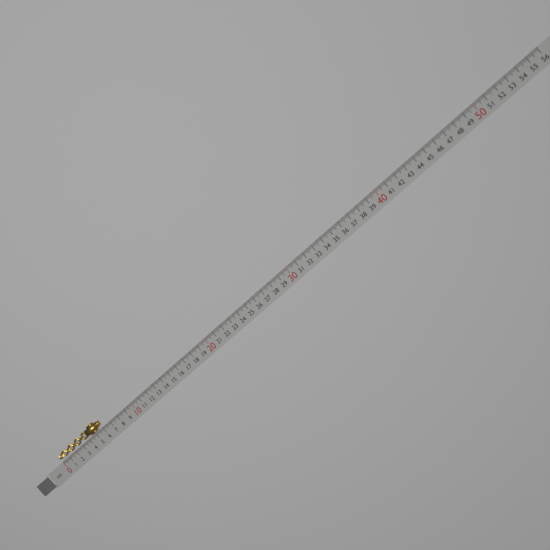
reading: 6.1 cm
